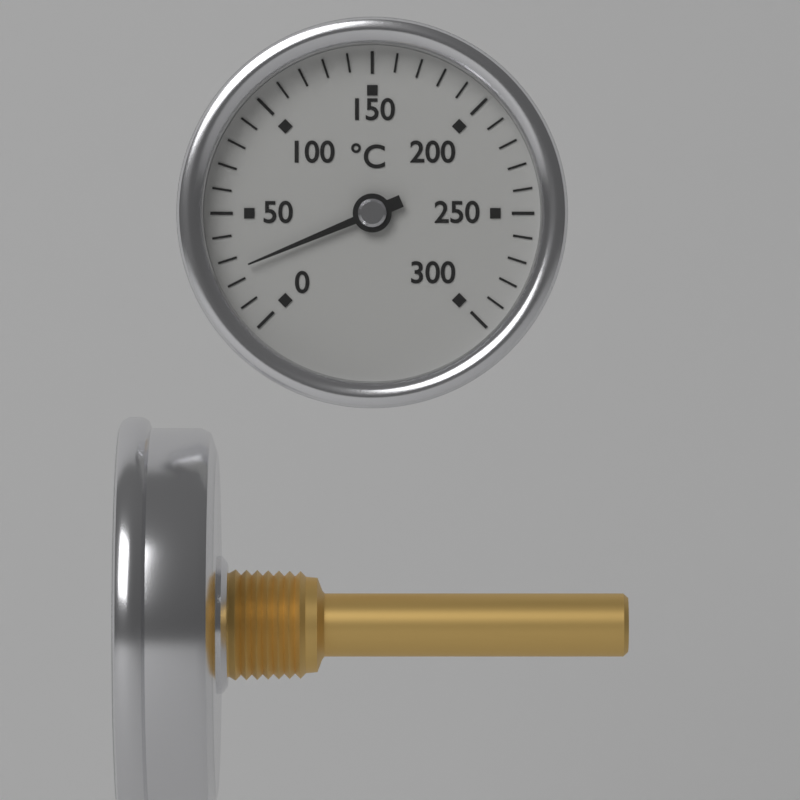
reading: 25 °C
